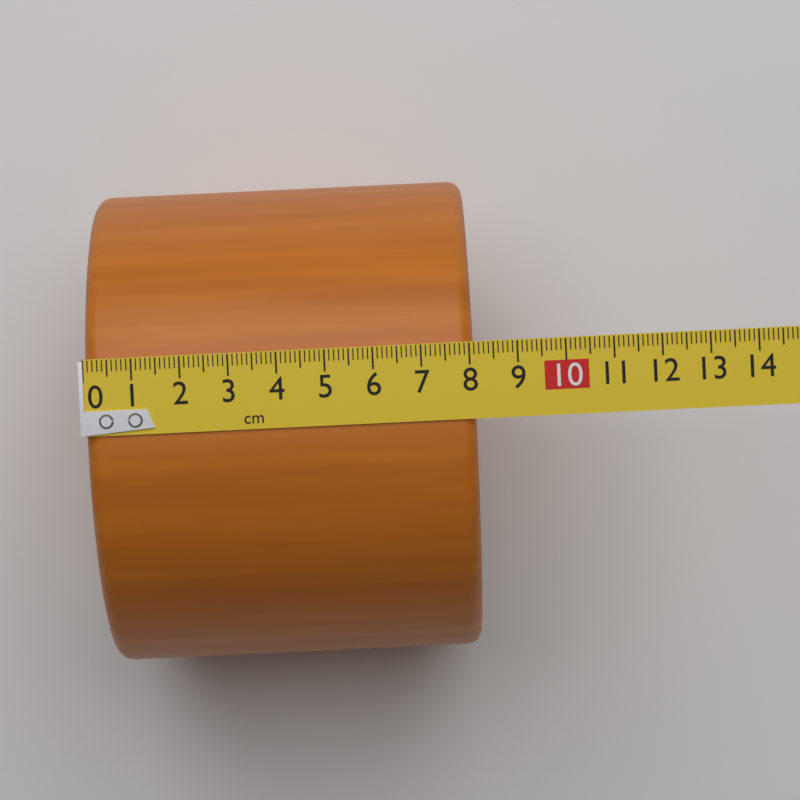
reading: 8.1 cm
